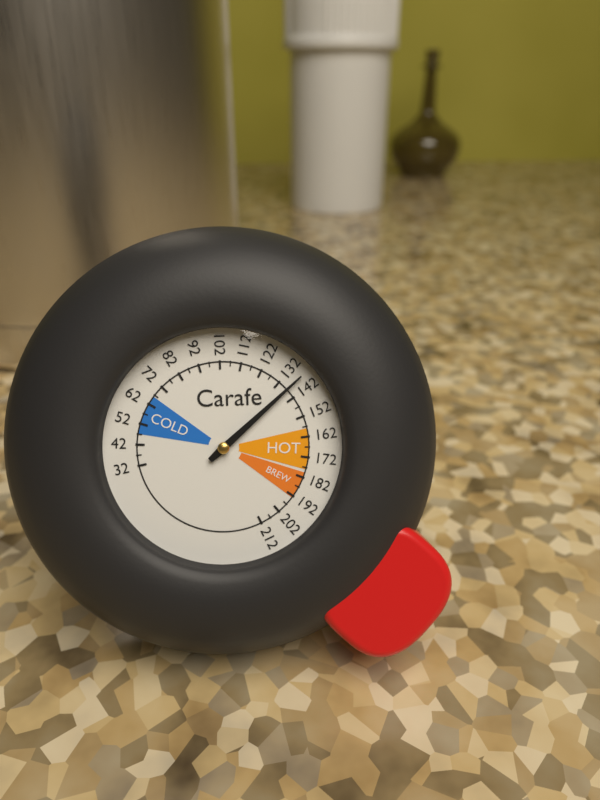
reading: 137 (no unit)
